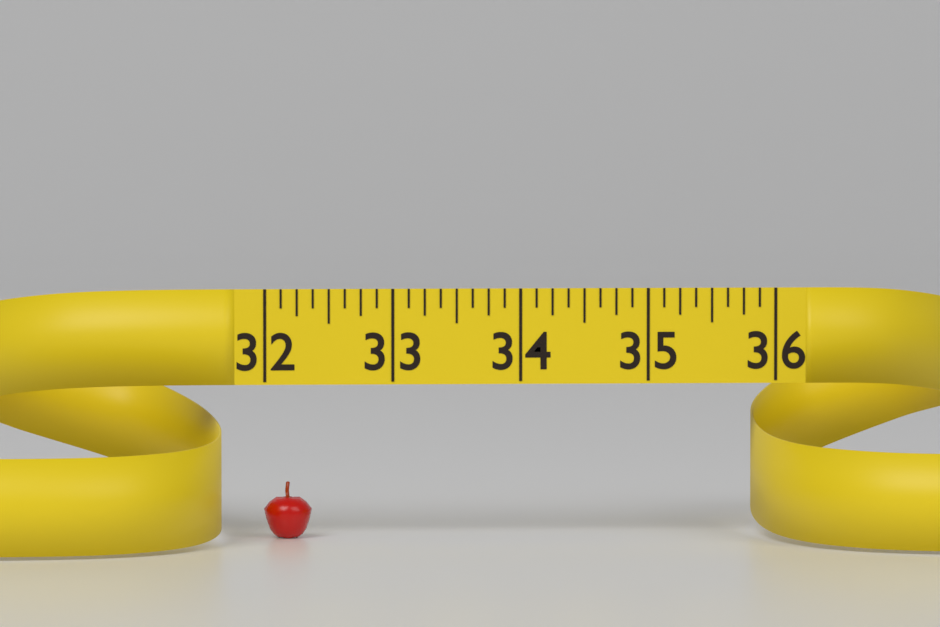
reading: 32.375 (no unit)
